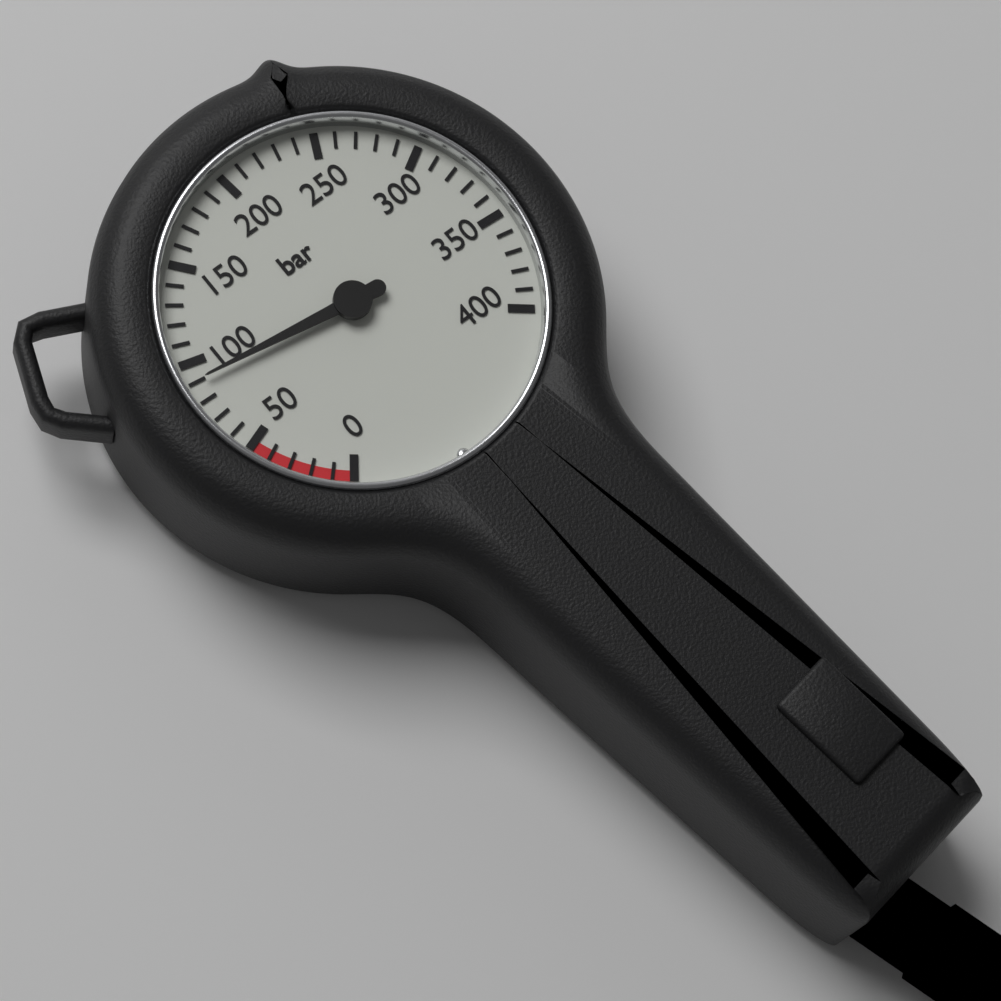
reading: 90 bar
